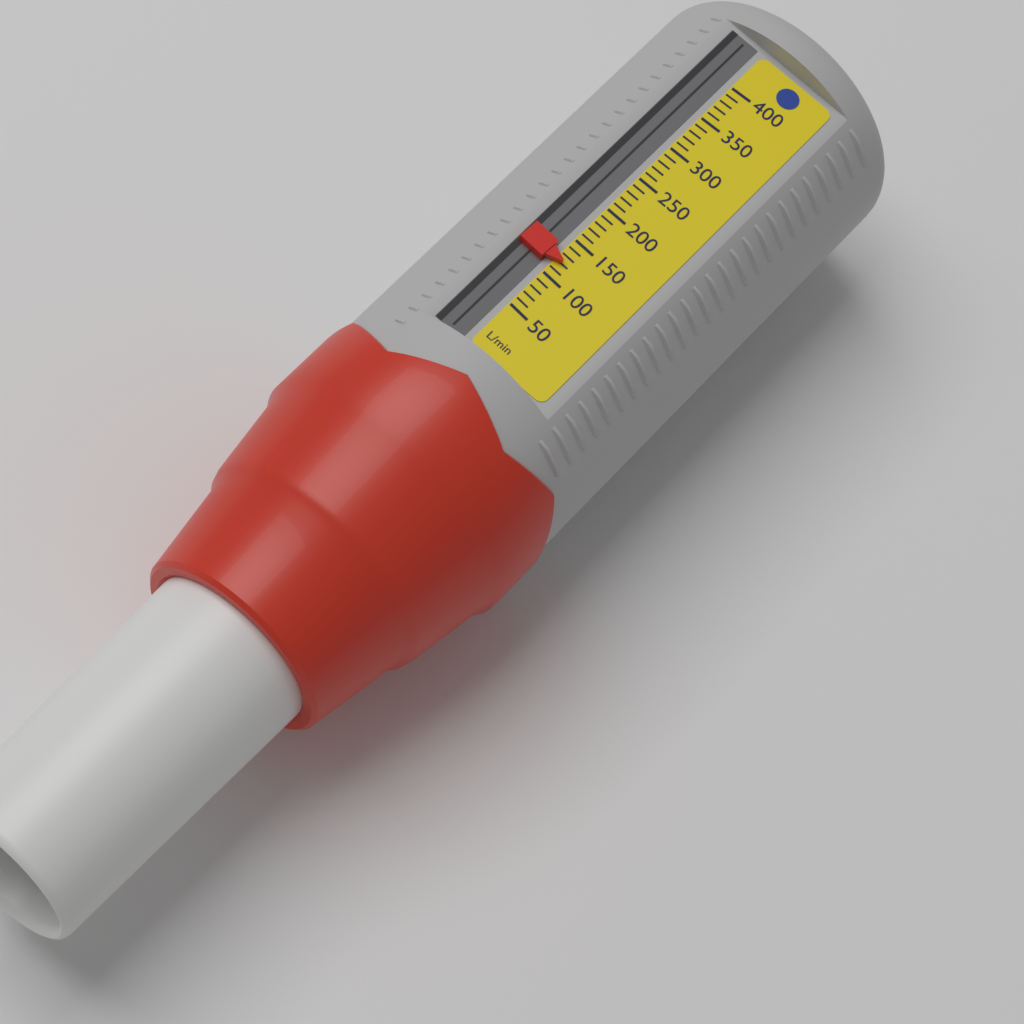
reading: 120 L/min
